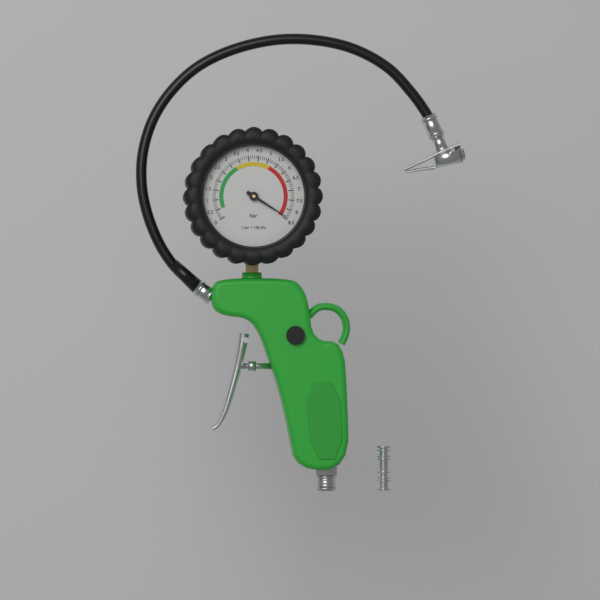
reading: 8.4 bar
